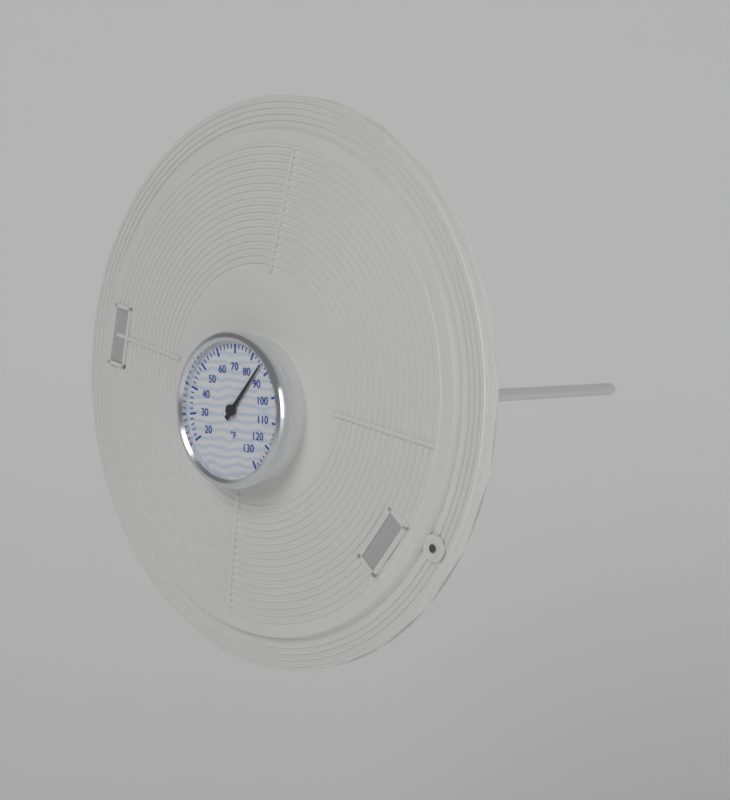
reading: 86 °F
